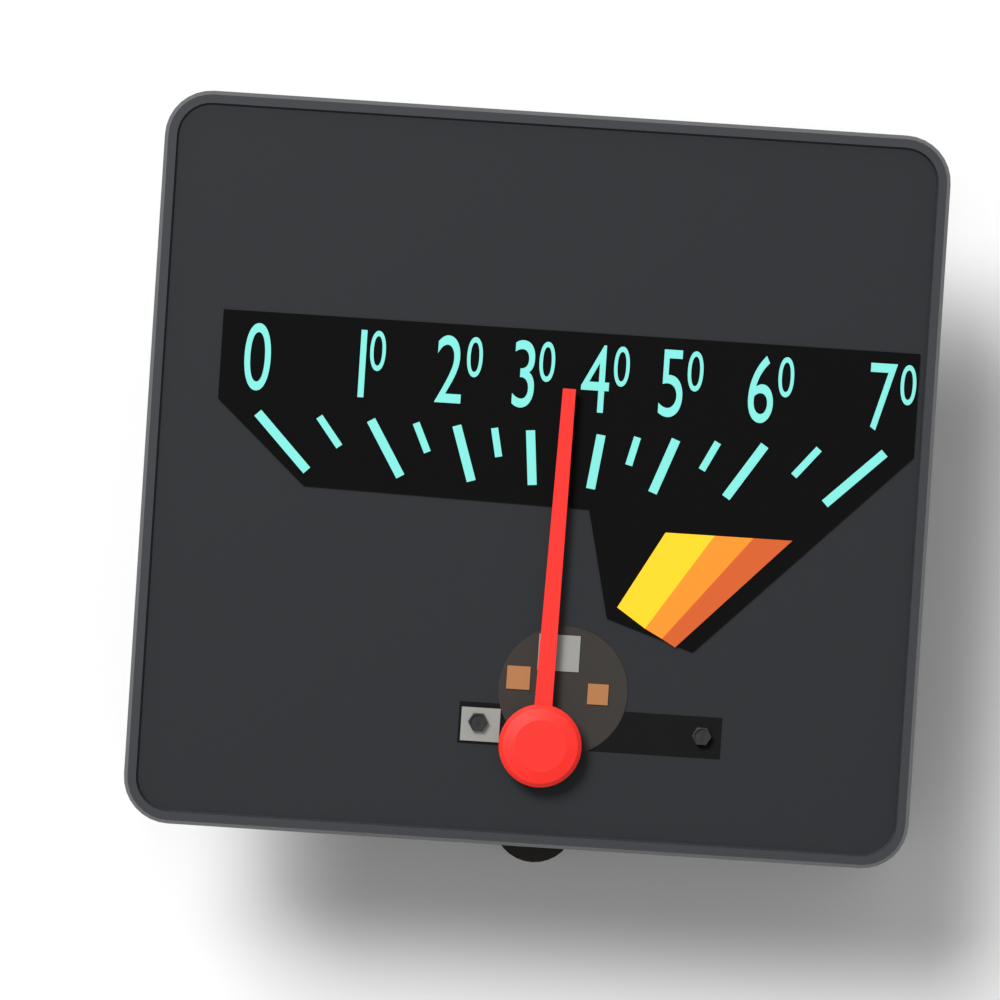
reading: 35 (no unit)
